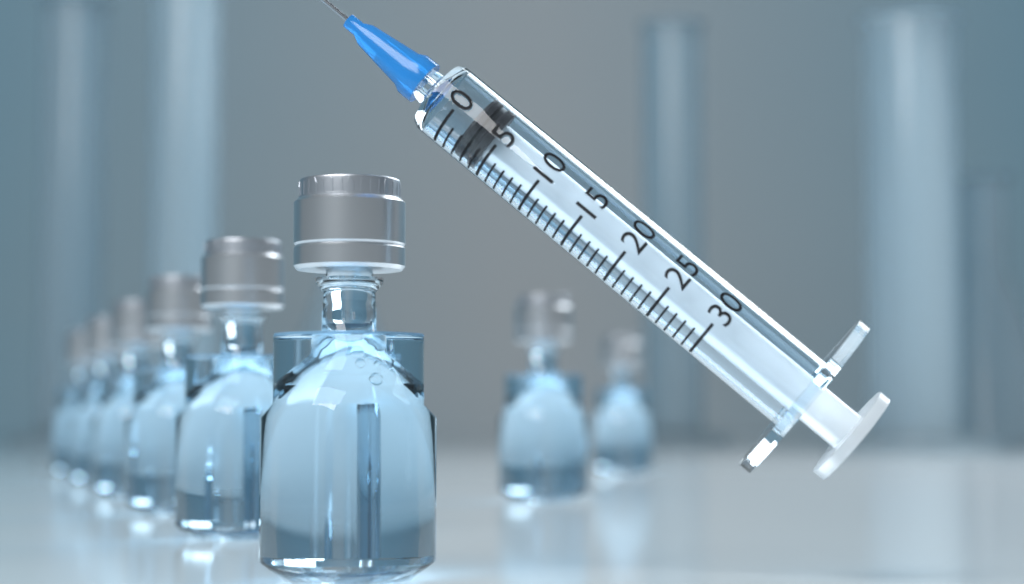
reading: 2 (no unit)
